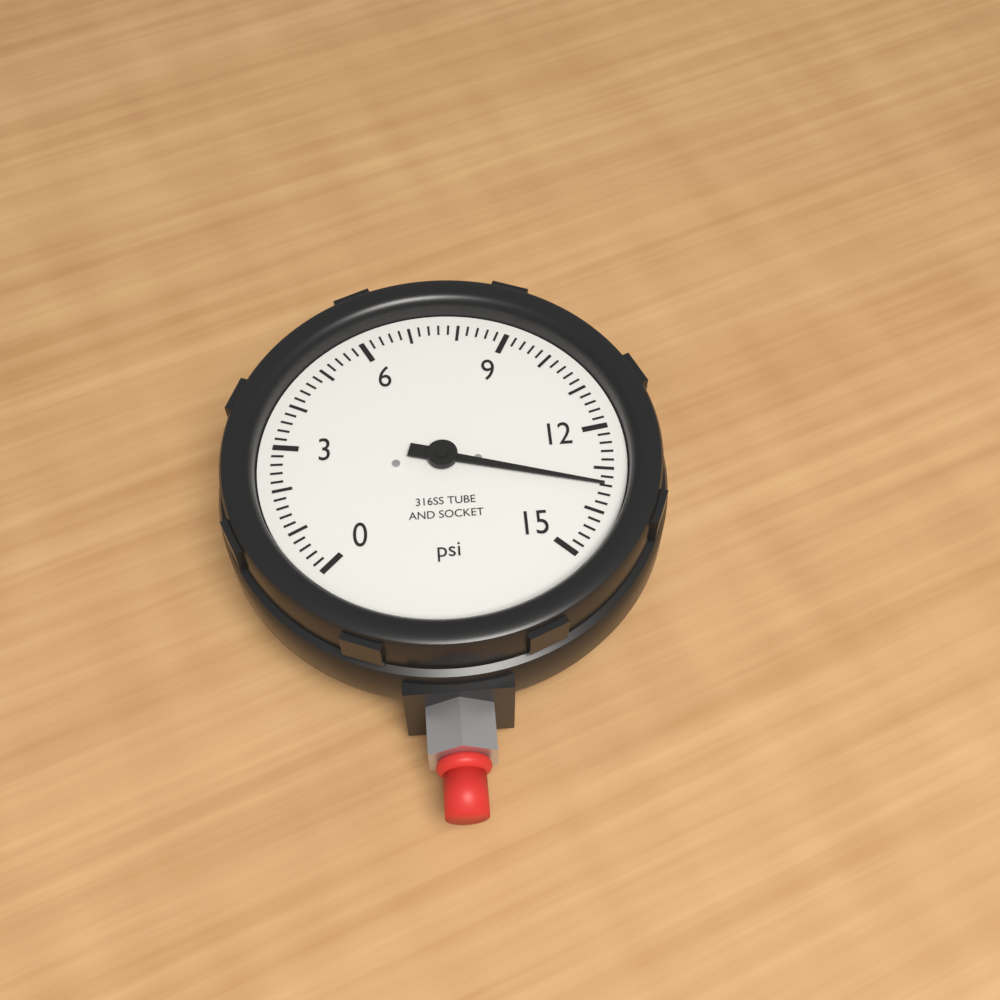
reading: 13.4 psi
